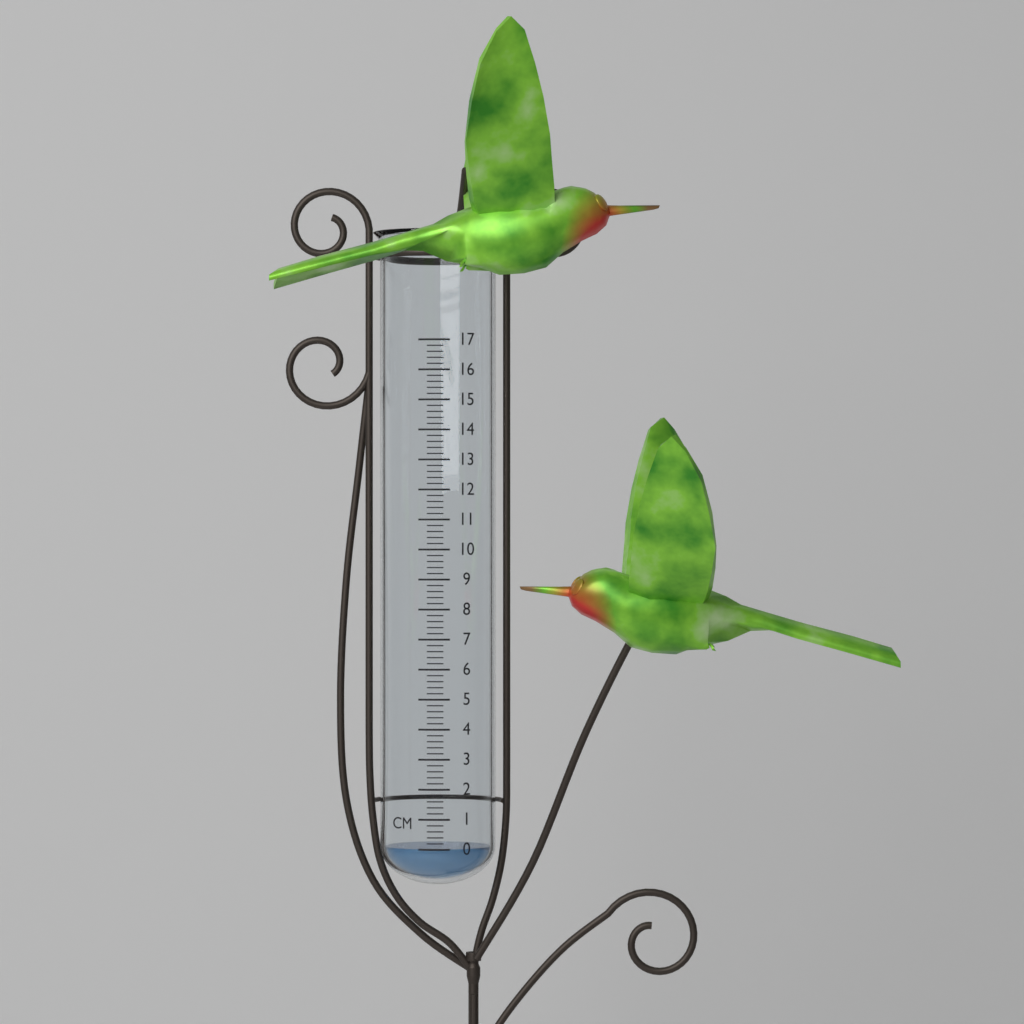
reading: 0.0 cm
